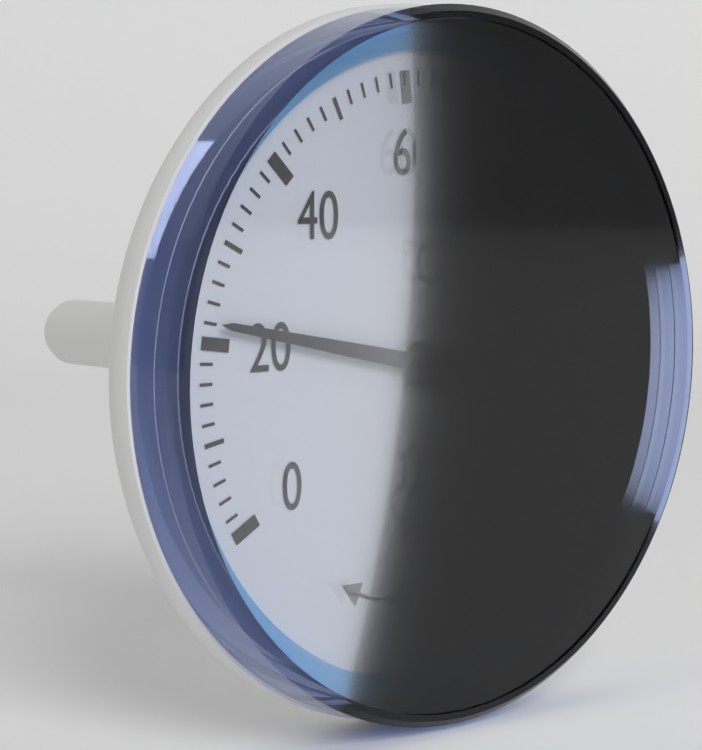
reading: 22 °C
